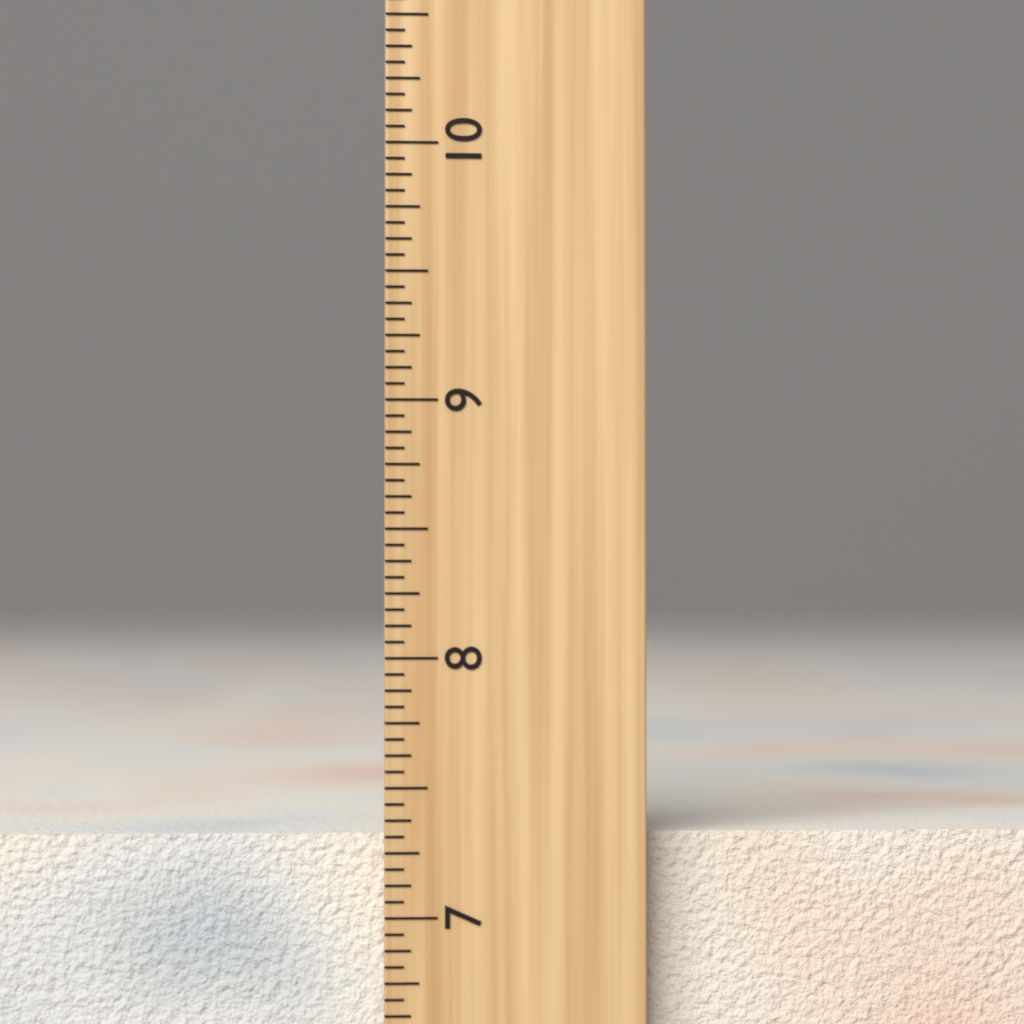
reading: 7.3125 inch
